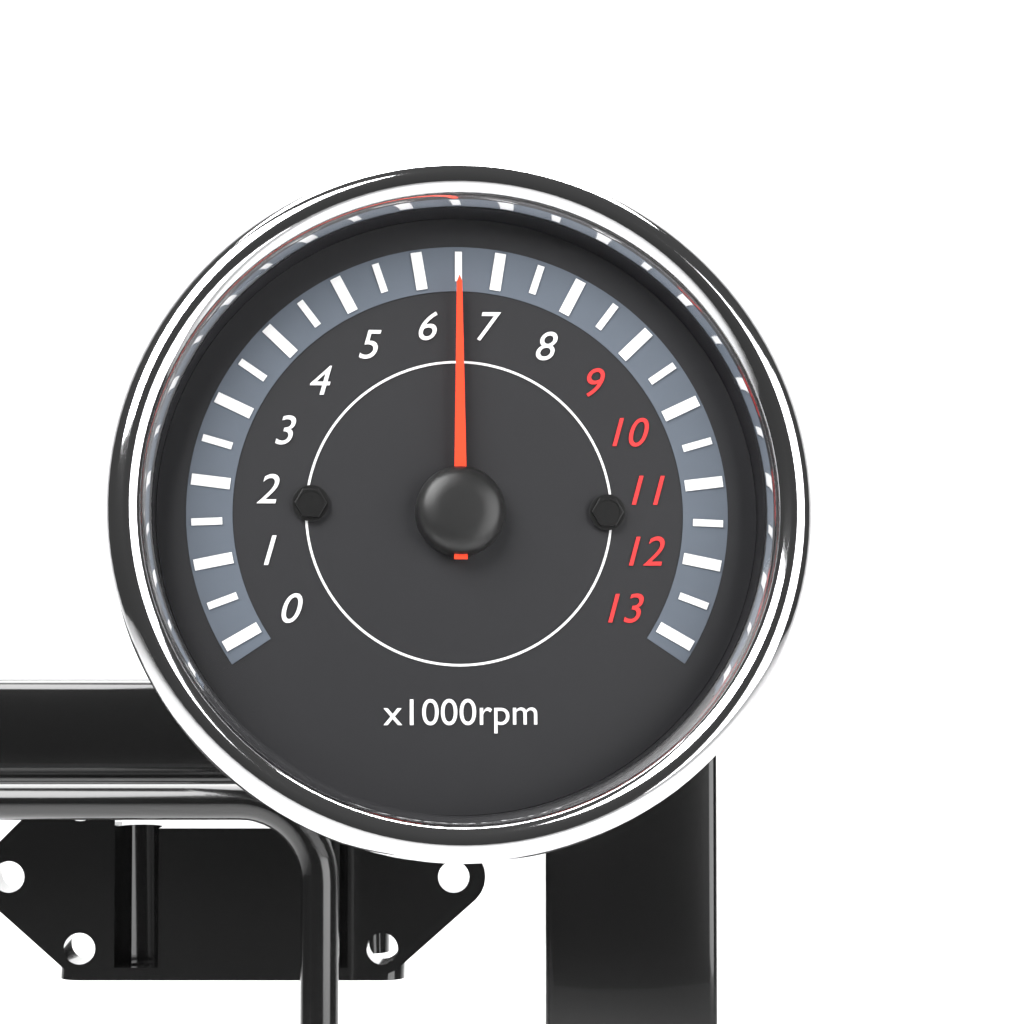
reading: 6500 rpm
